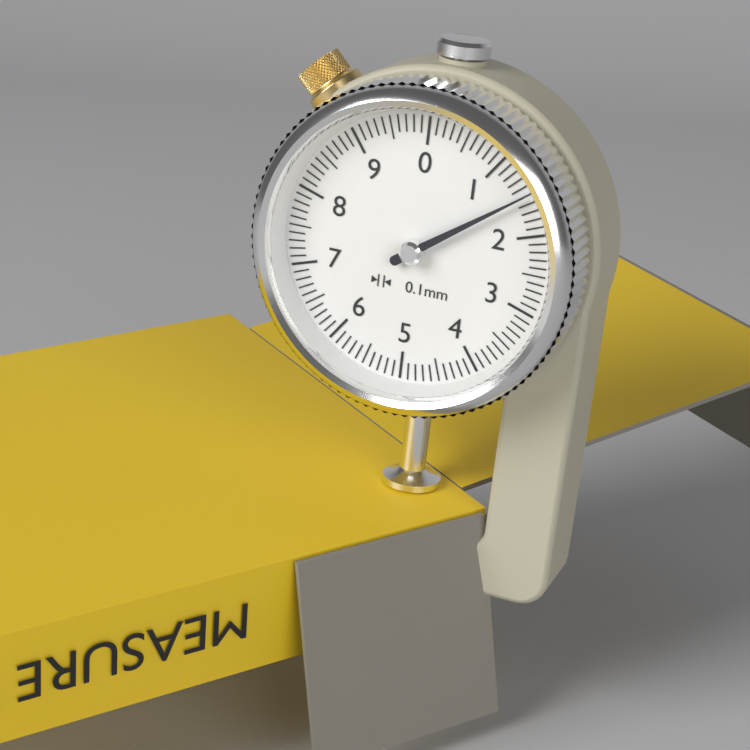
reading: 1.5 mm
